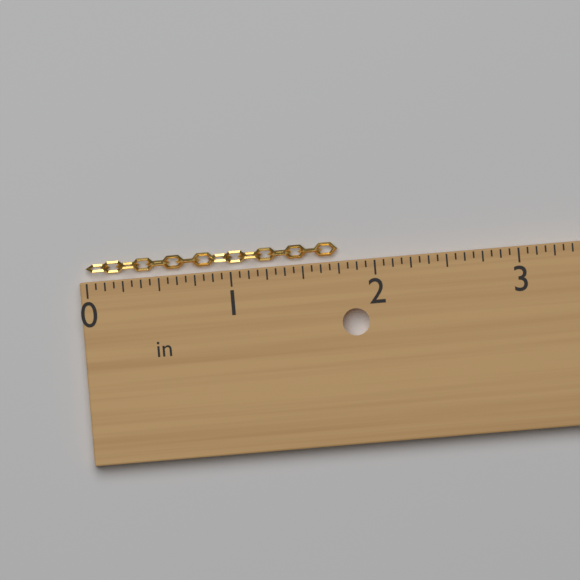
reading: 1.7500 in
